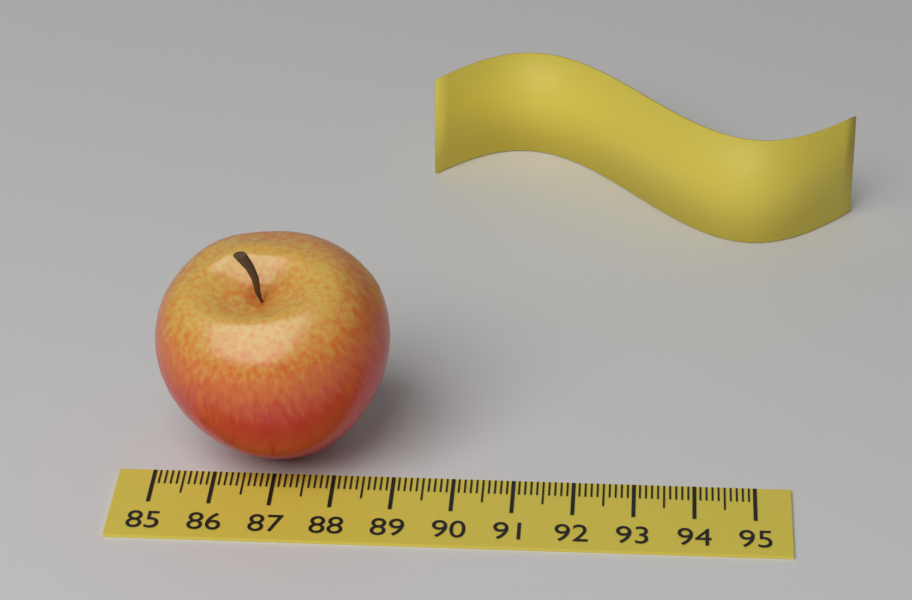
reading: 88.9 (no unit)
